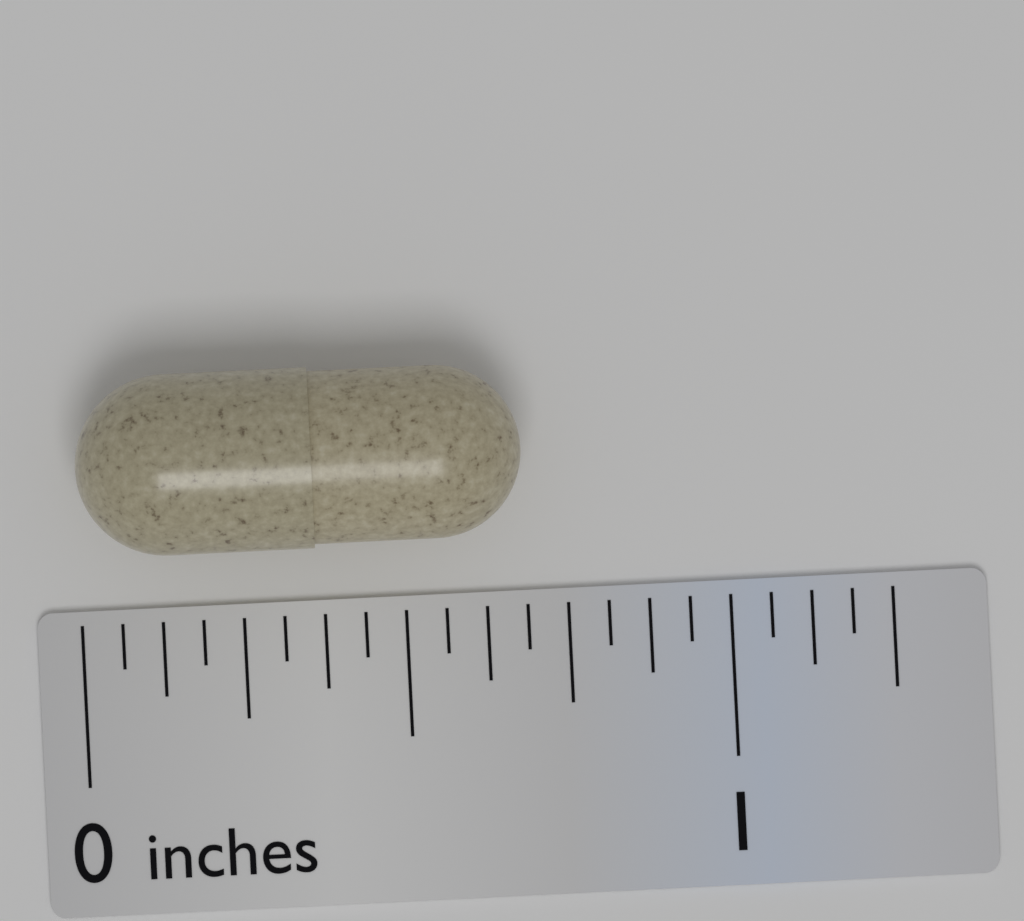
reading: 0.6875 in
